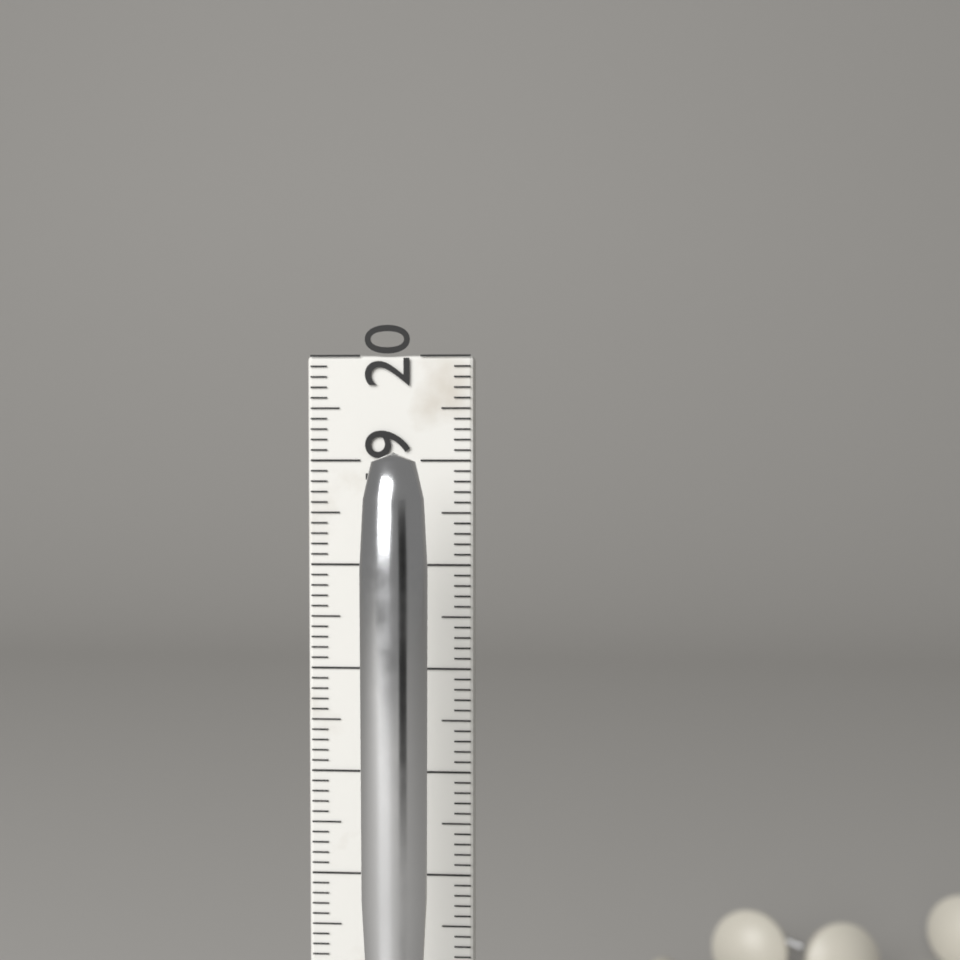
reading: 19.1 cm
